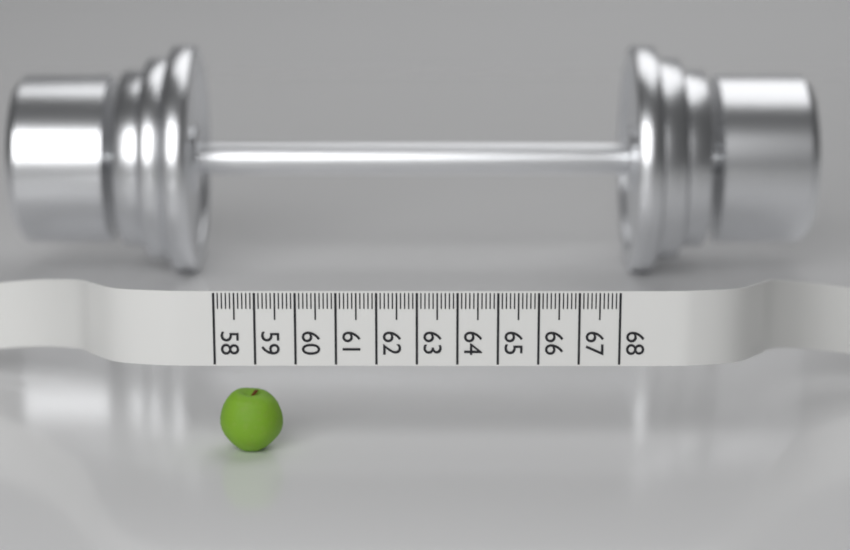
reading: 59.6 (no unit)
